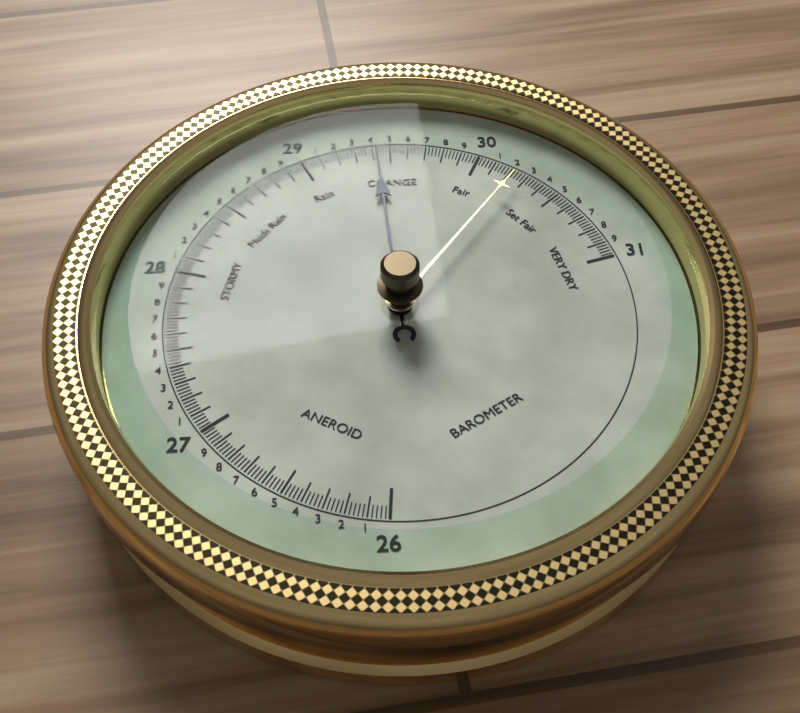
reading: 29.42 (no unit)
